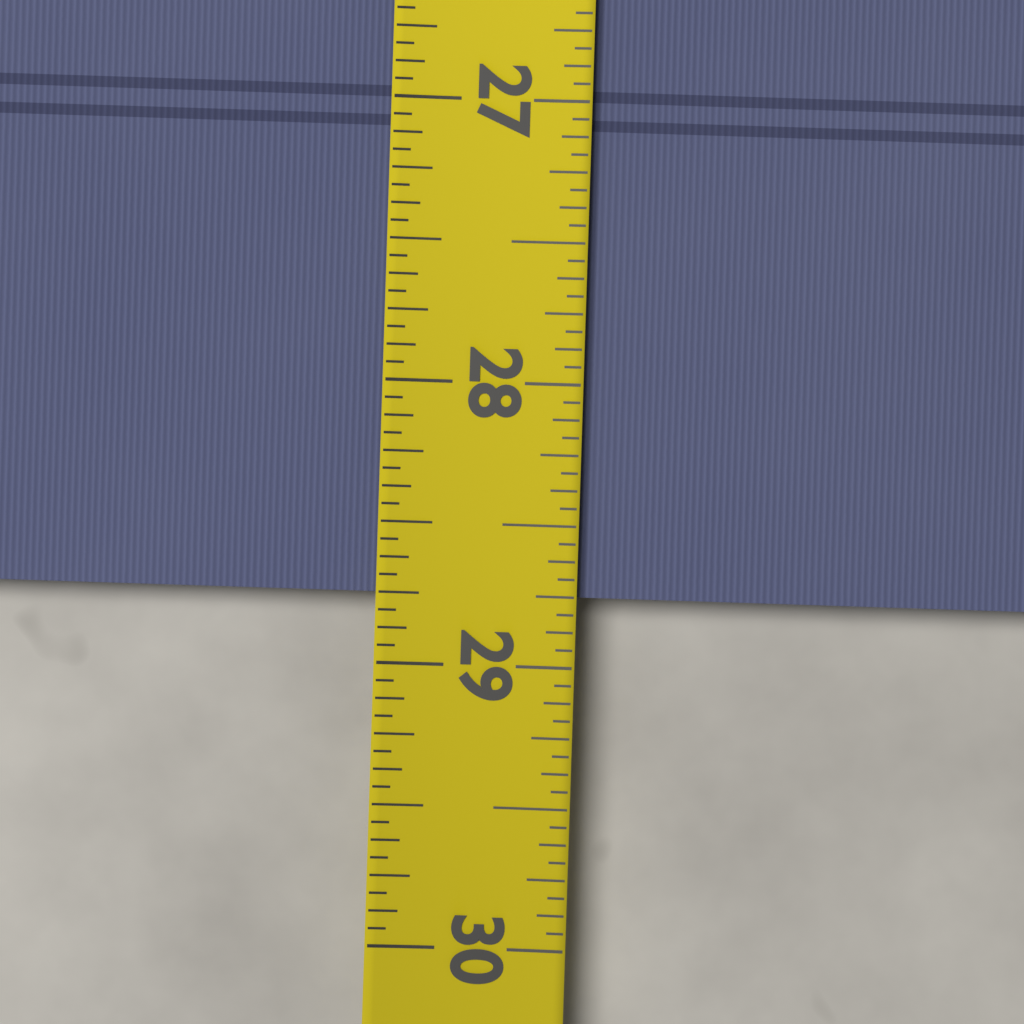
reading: 28.7500 (no unit)
